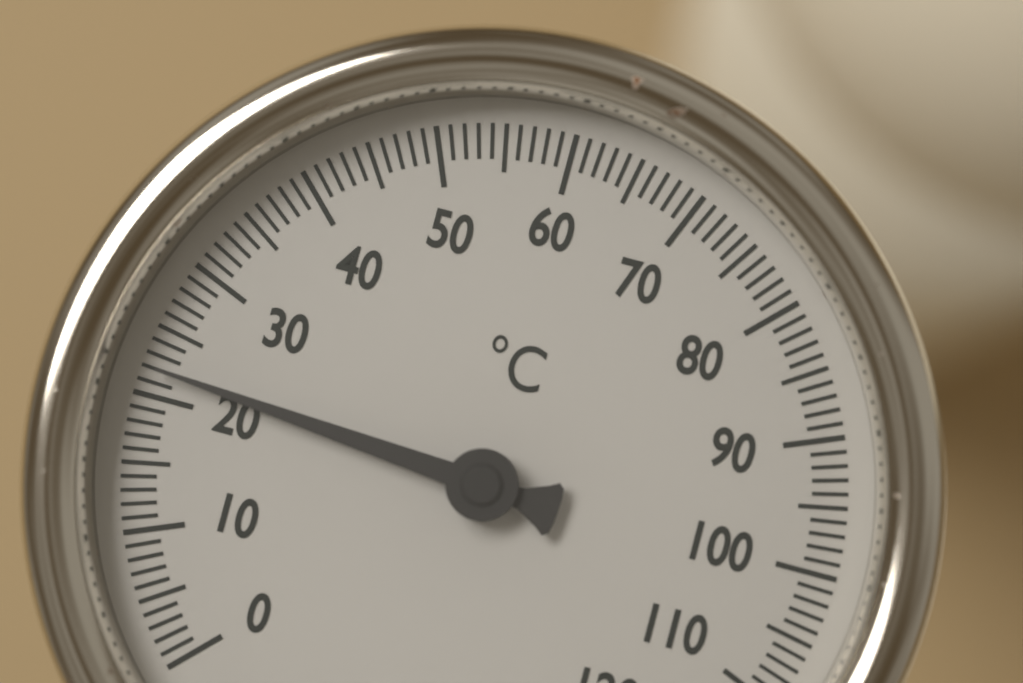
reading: 22 °C
